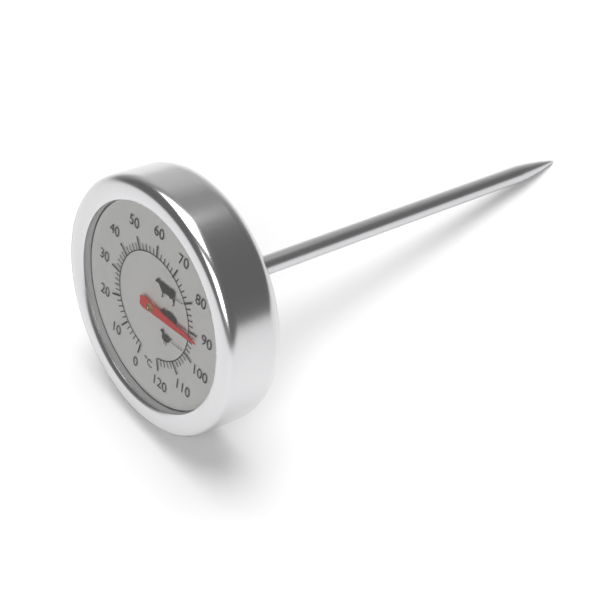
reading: 92 °C
